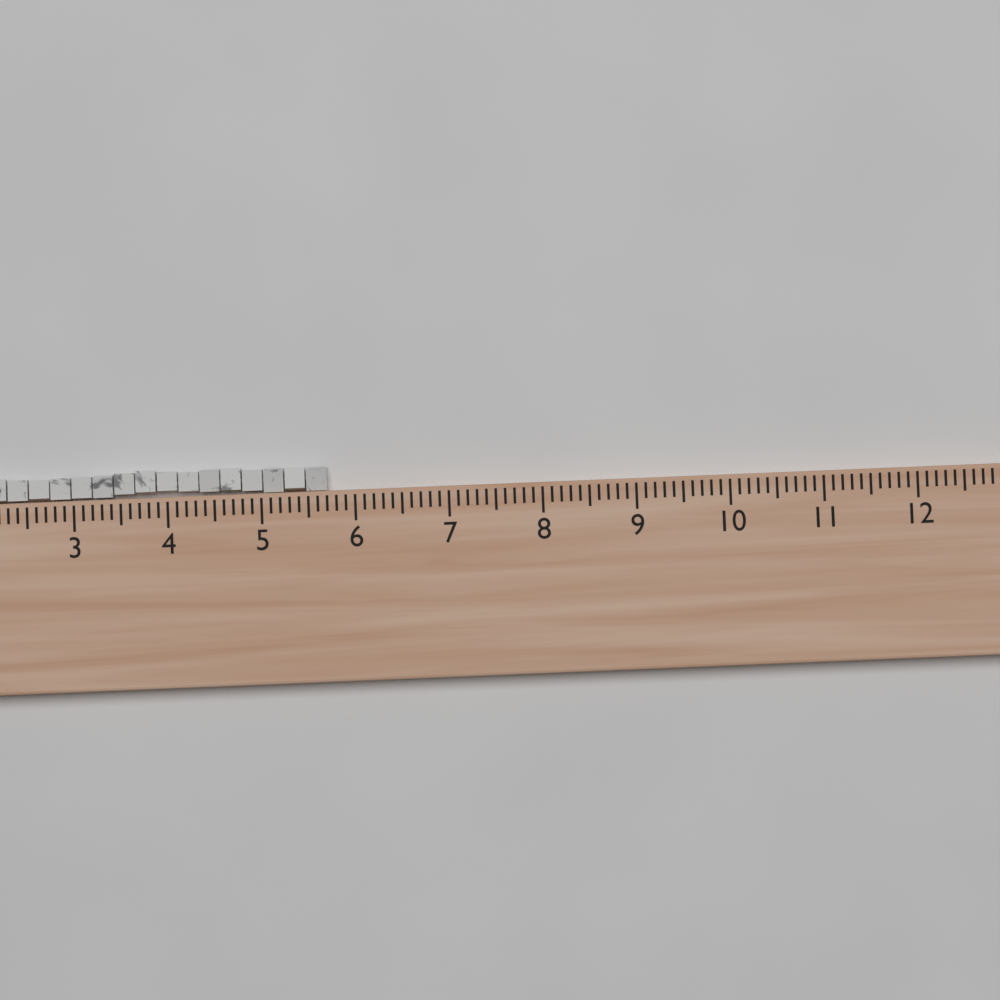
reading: 5.7 (no unit)
